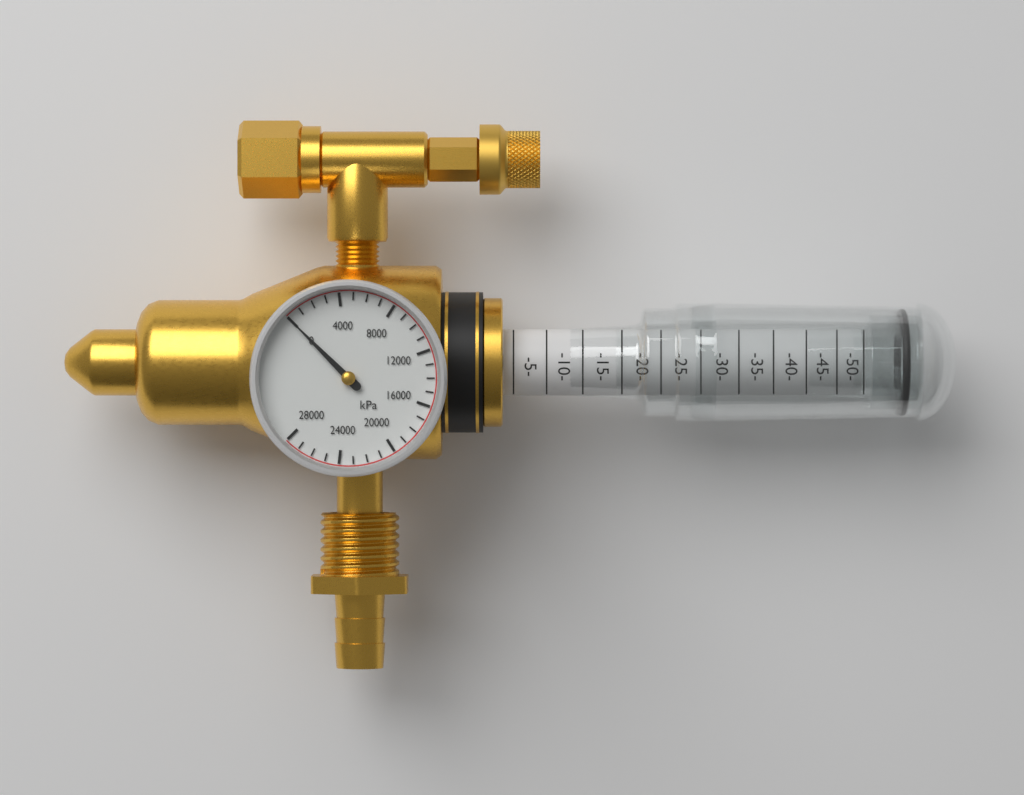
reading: 0 kPa
